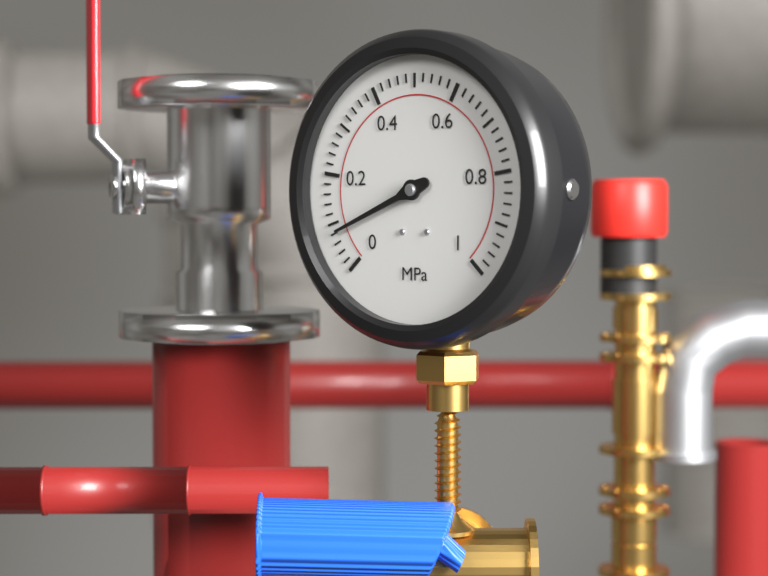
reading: 0.08 MPa
